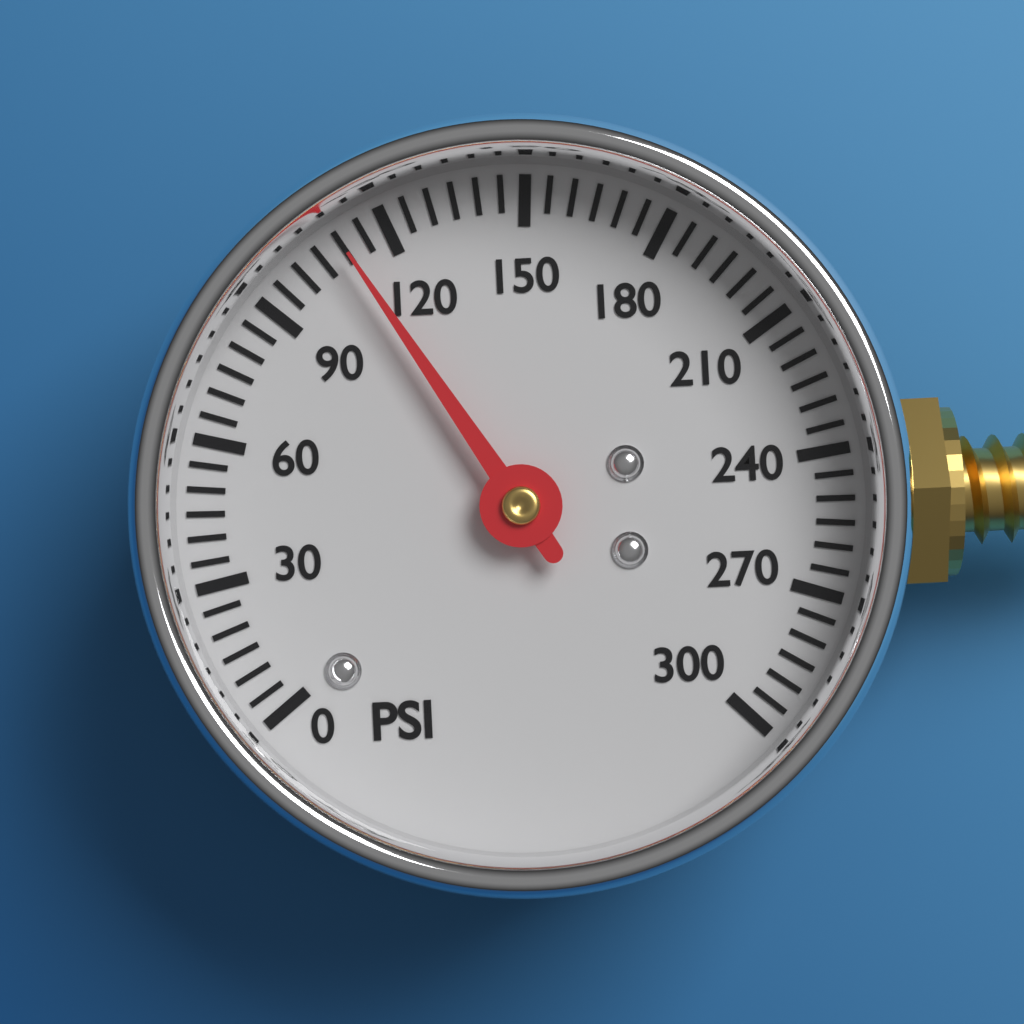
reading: 110 psi
